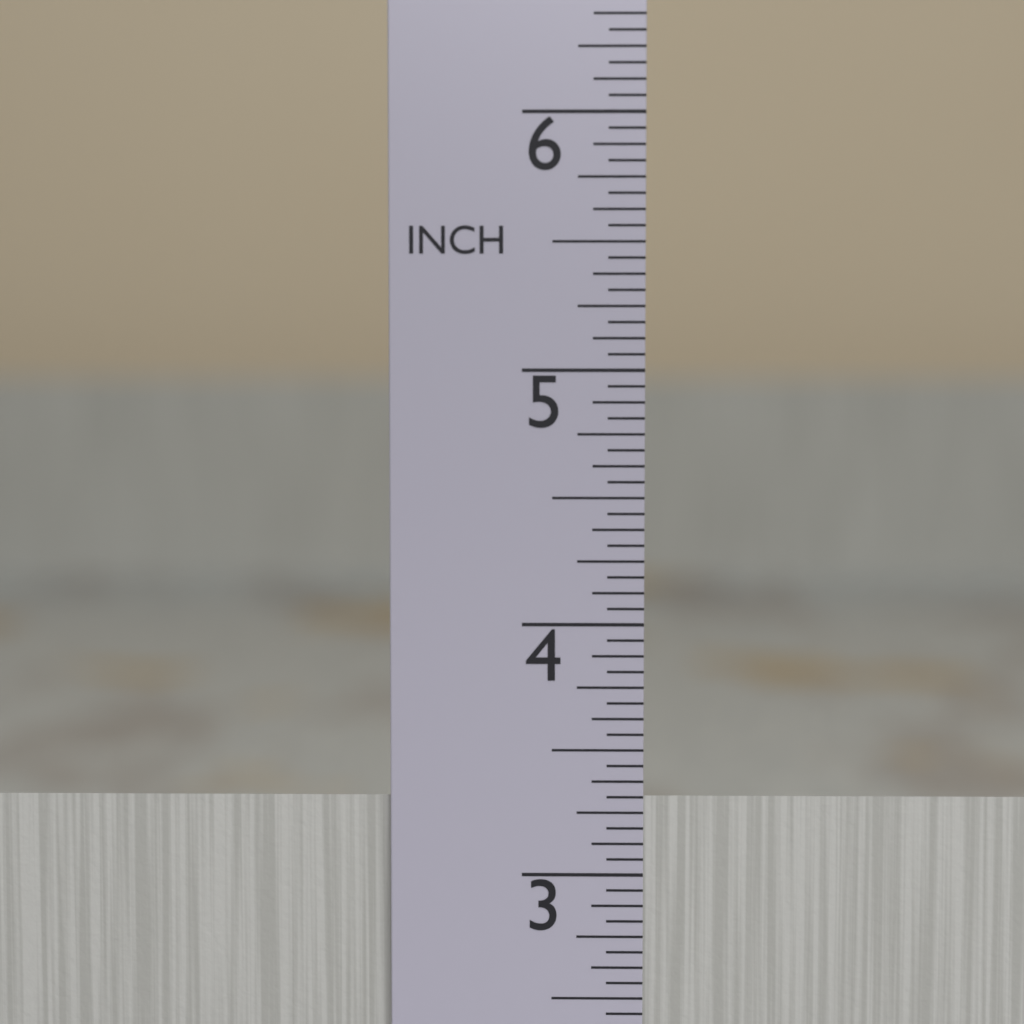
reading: 3.3125 in
